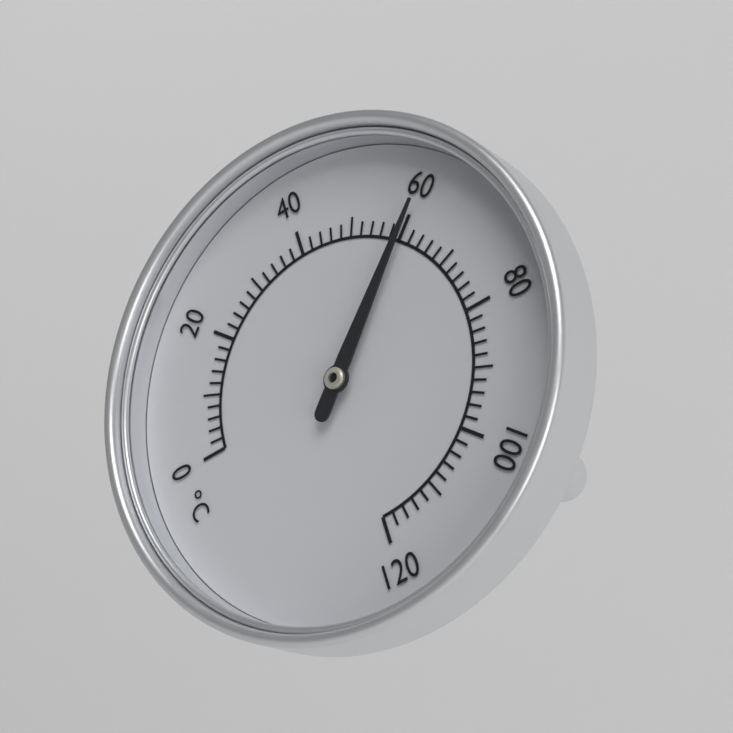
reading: 60 °C
